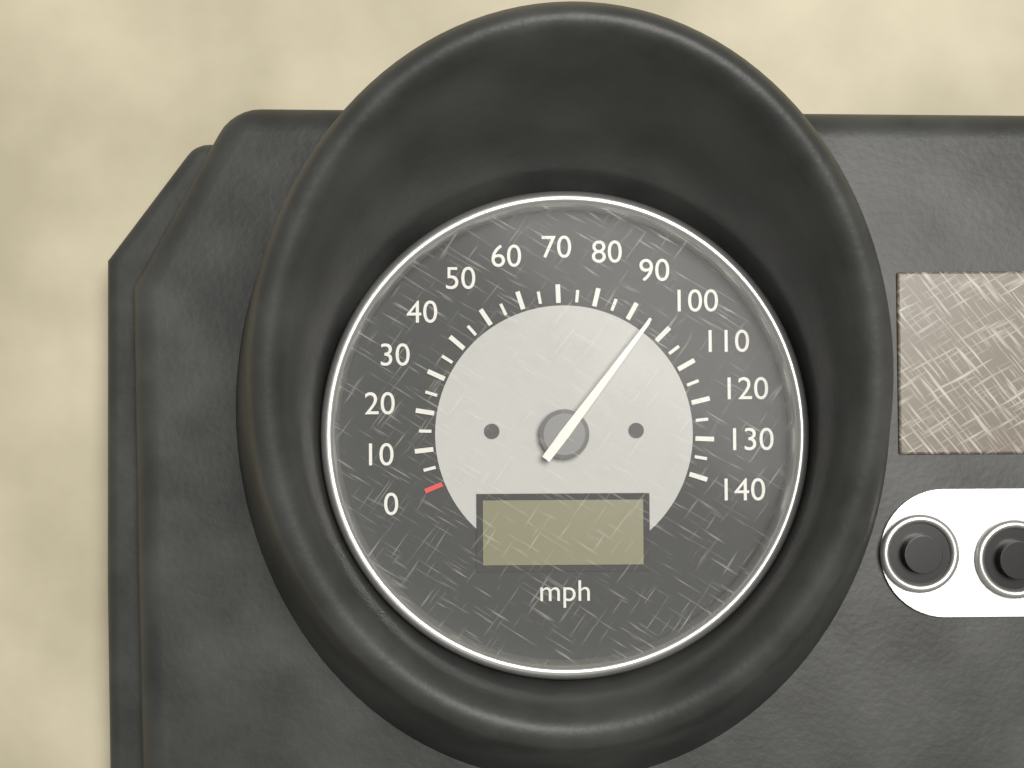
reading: 95 mph
